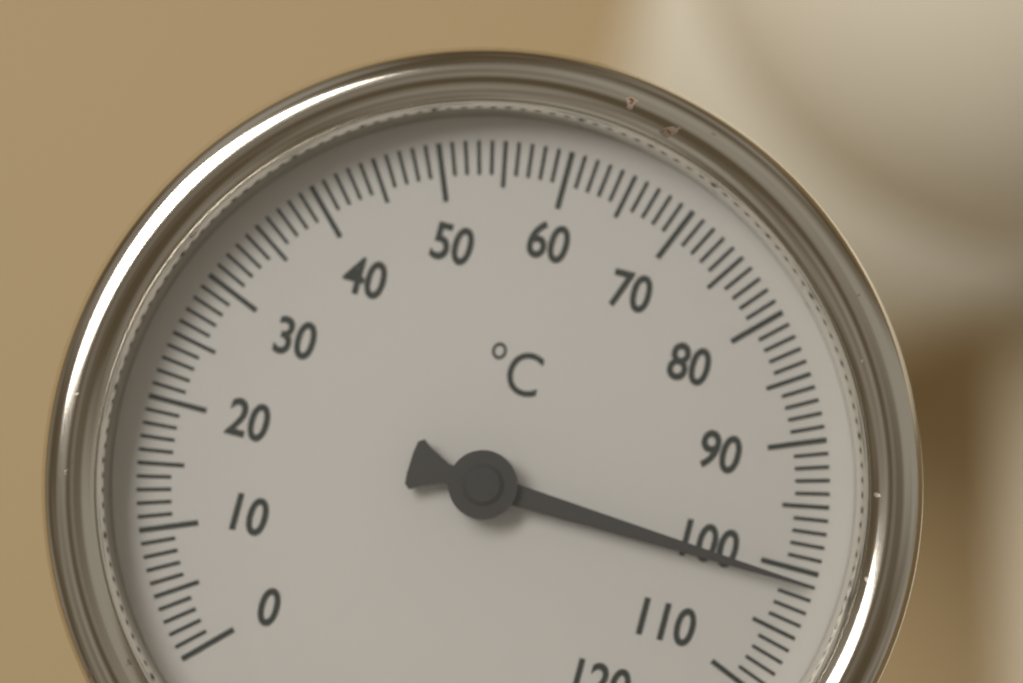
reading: 101 °C
